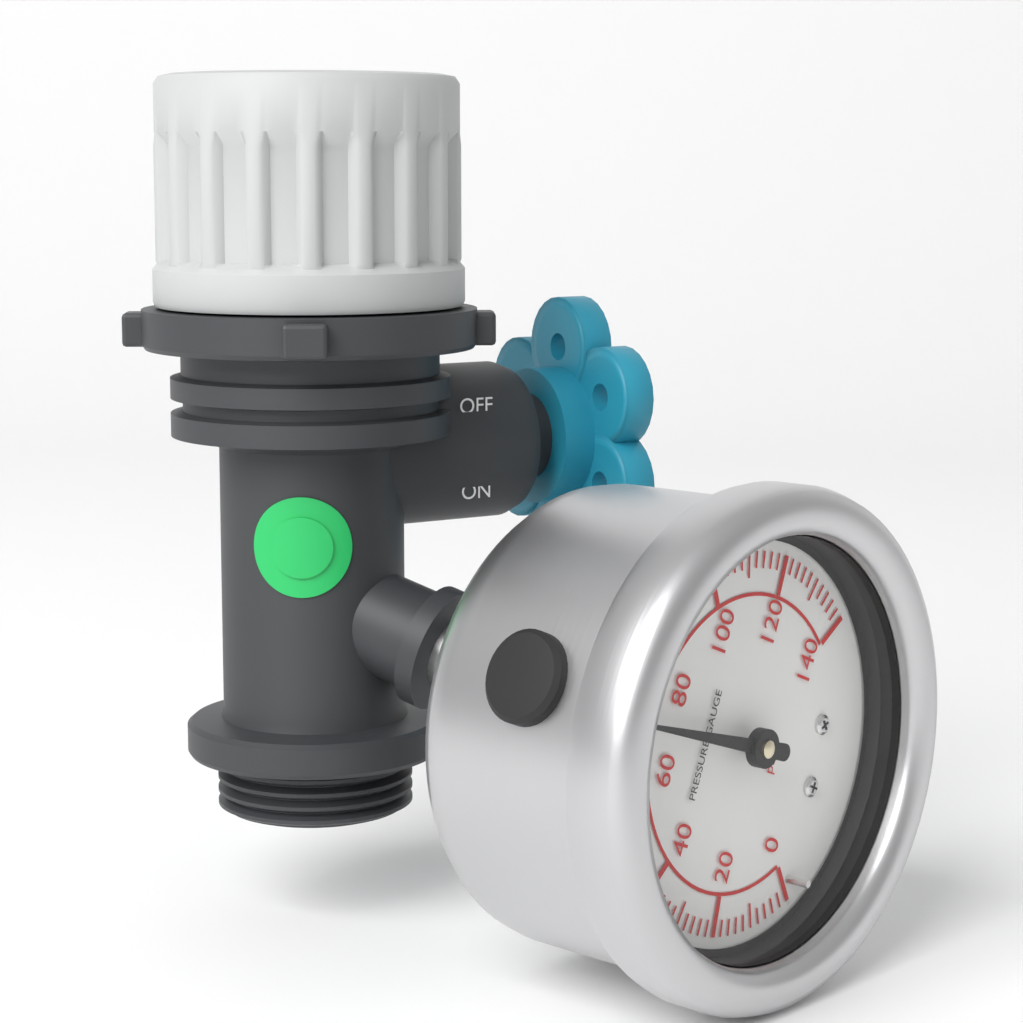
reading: 70 psi
